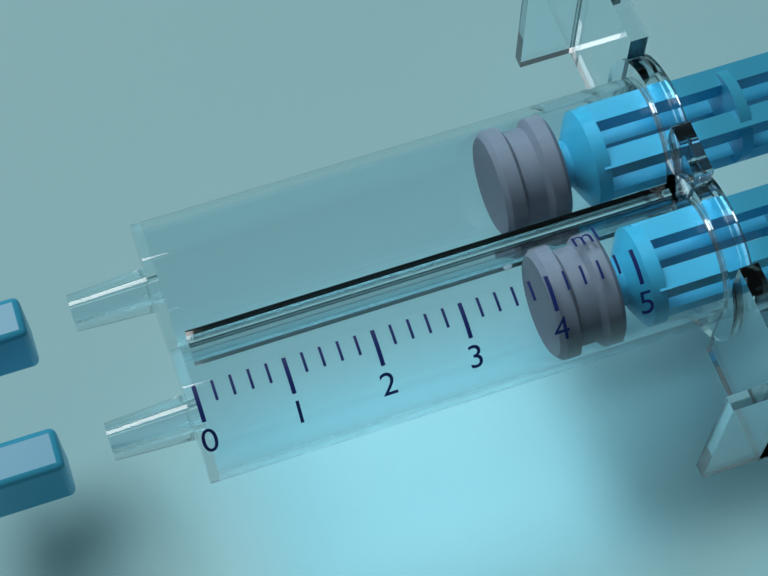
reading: 4.0 ml
